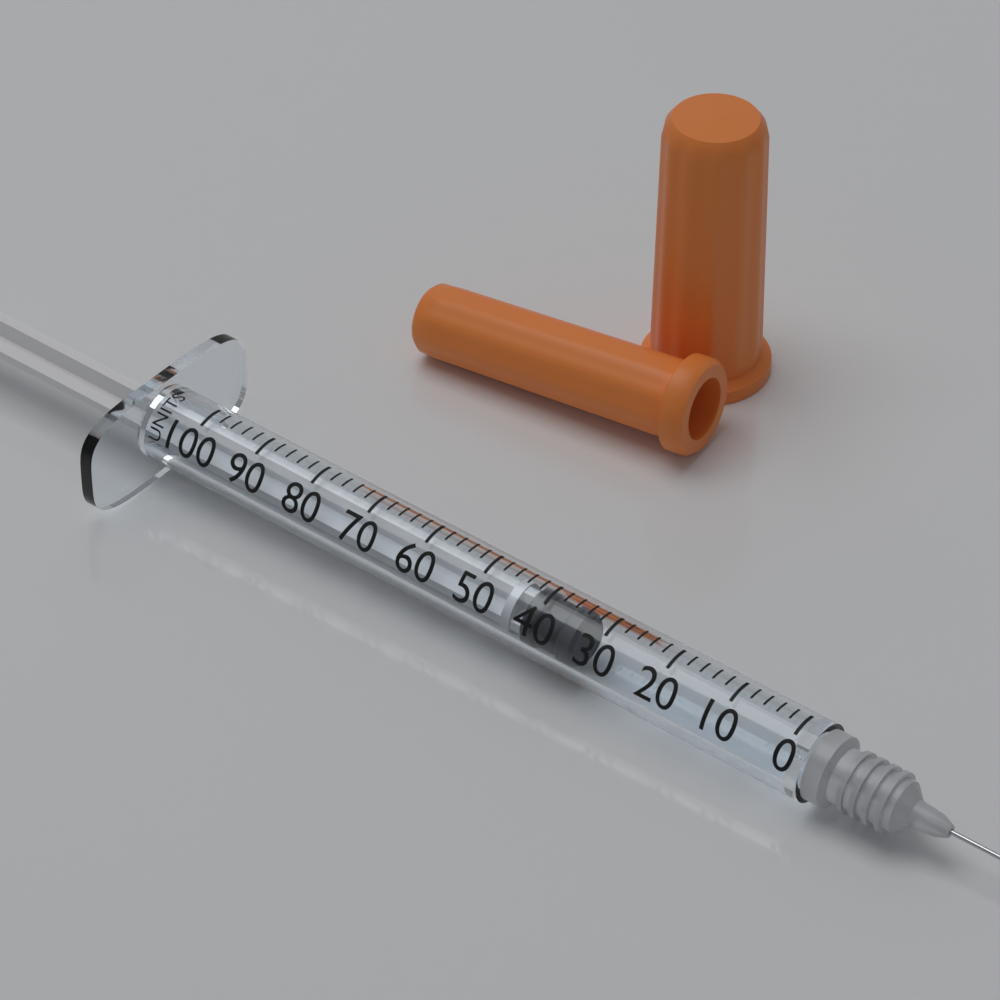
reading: 34 units
